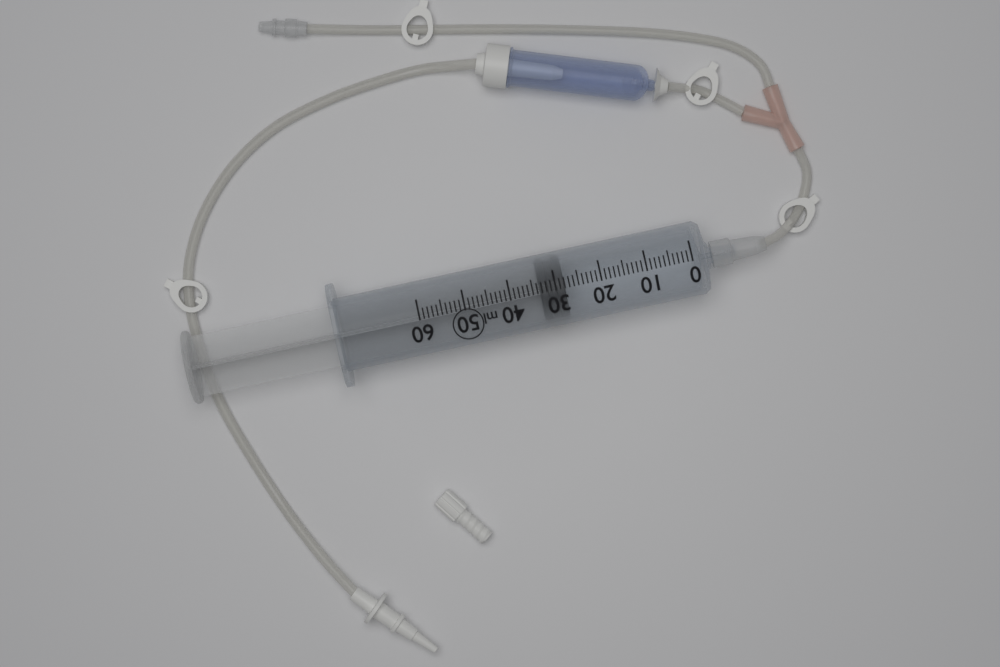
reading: 28 ml
